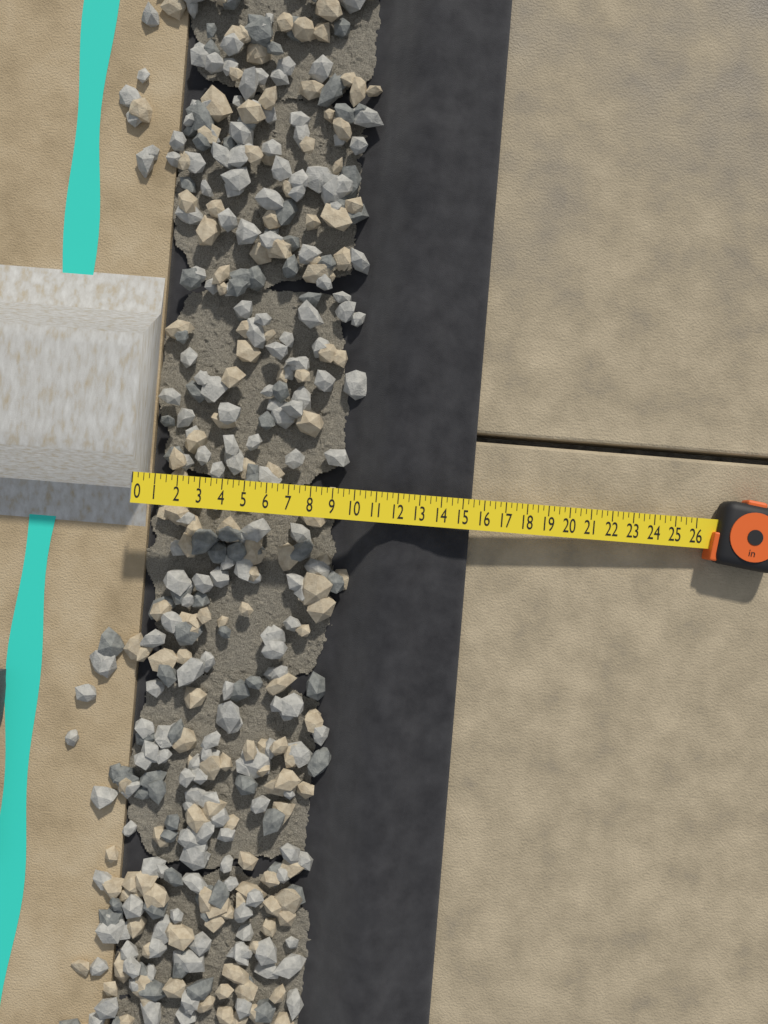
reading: 15.50 in
